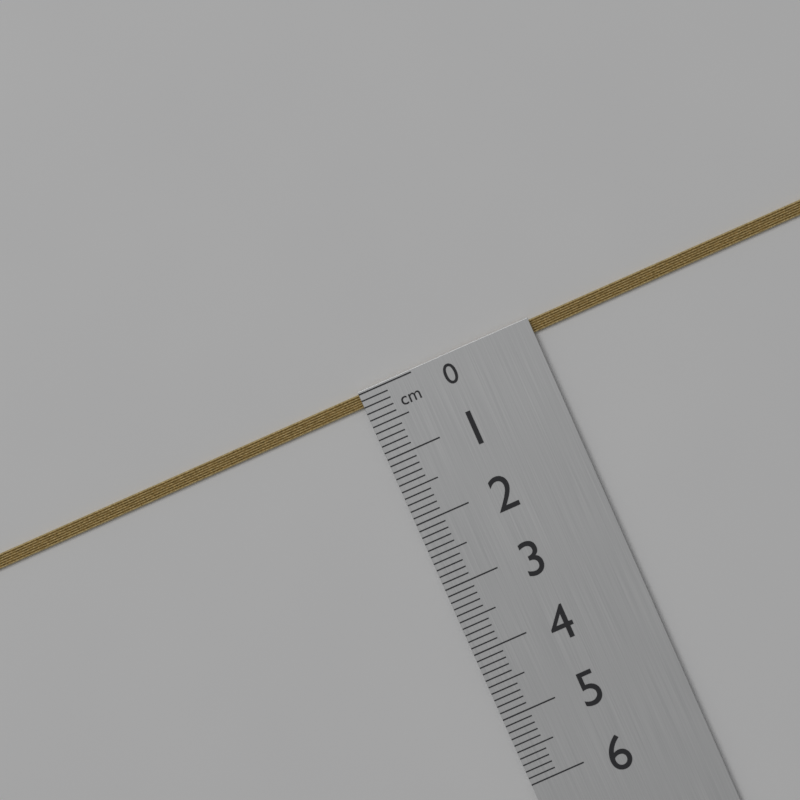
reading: 0.2 cm
